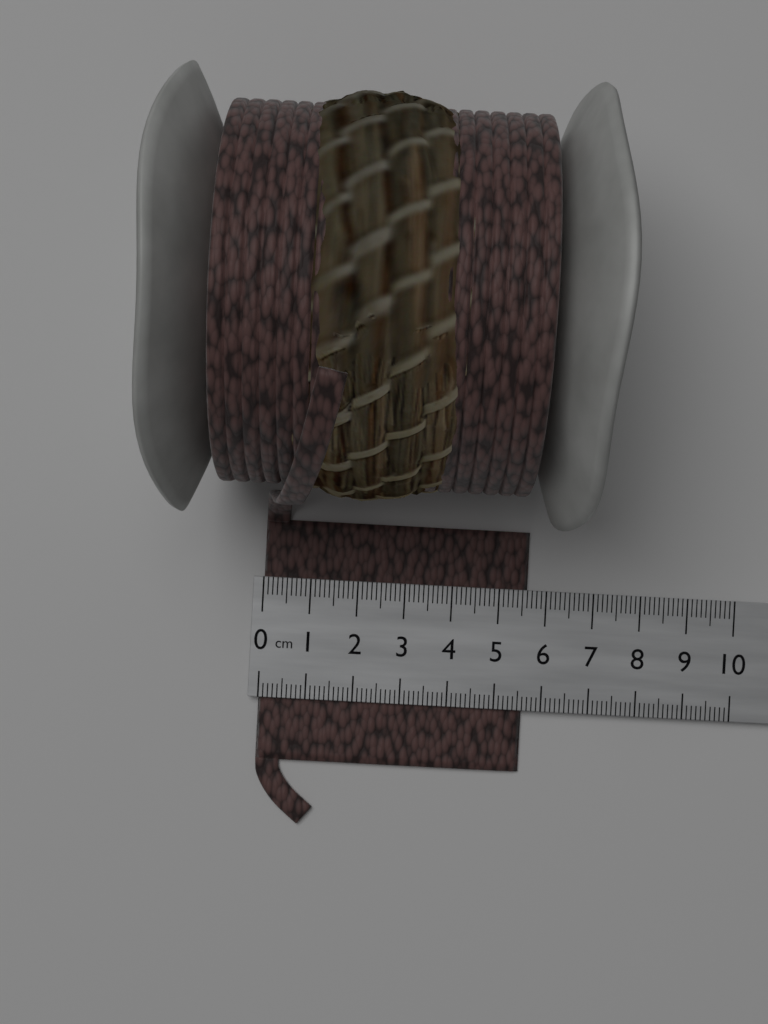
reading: 5.6 cm
